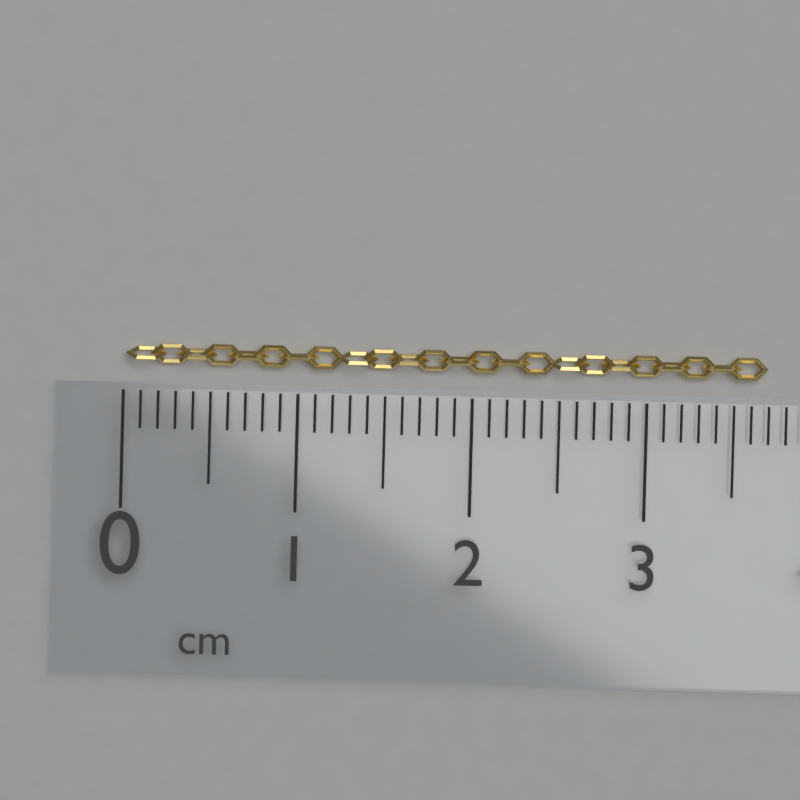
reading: 3.7 cm
